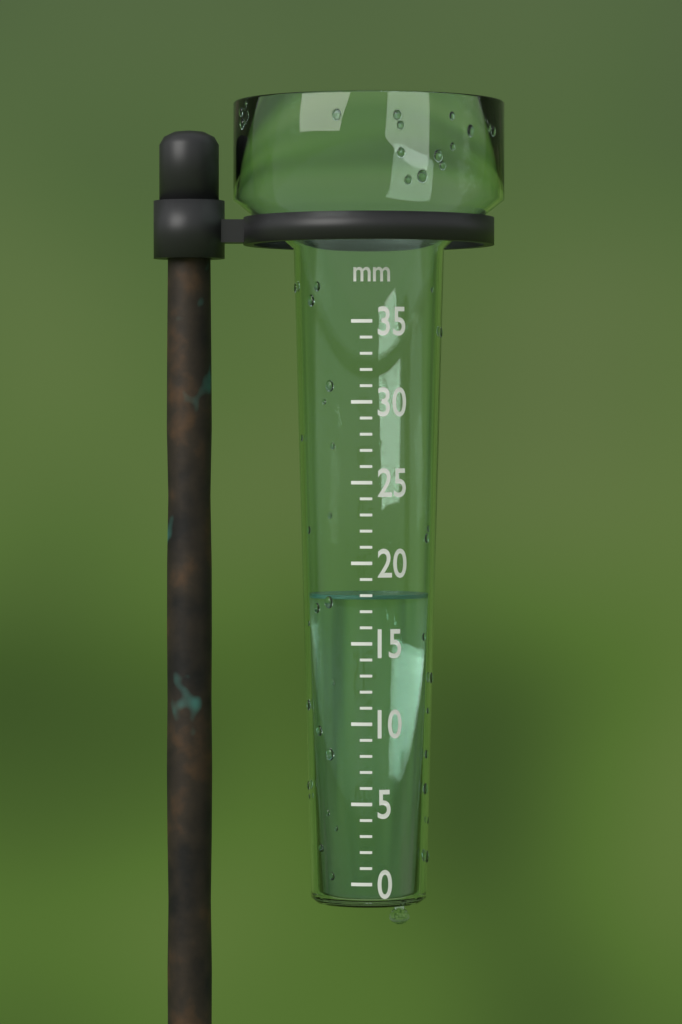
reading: 18 mm
